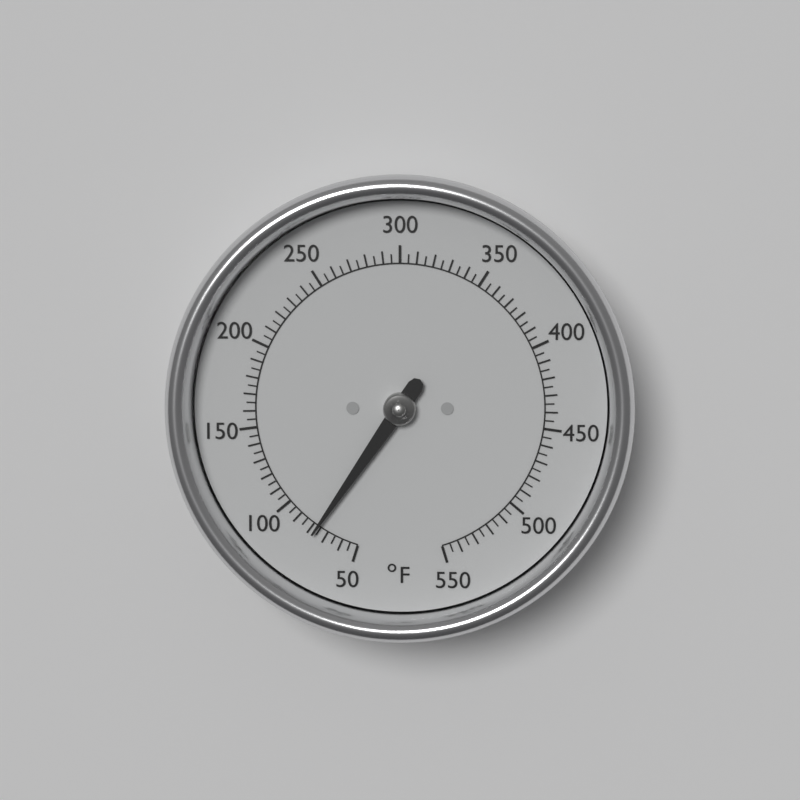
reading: 77 °F
